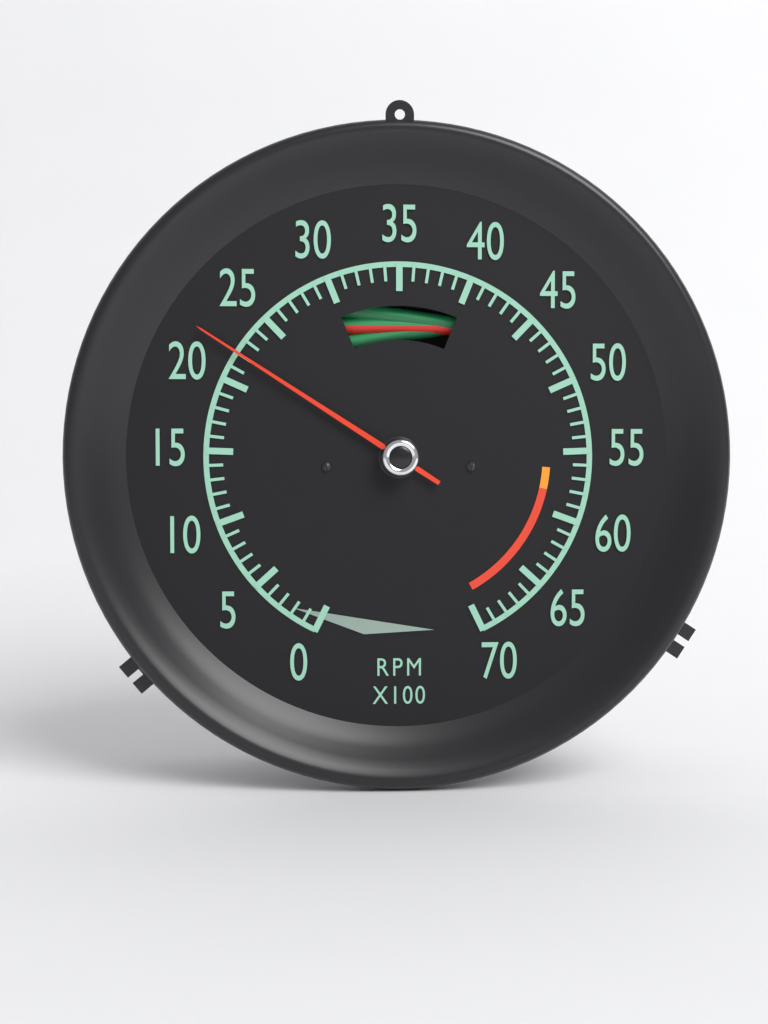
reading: 22 RPM x100
